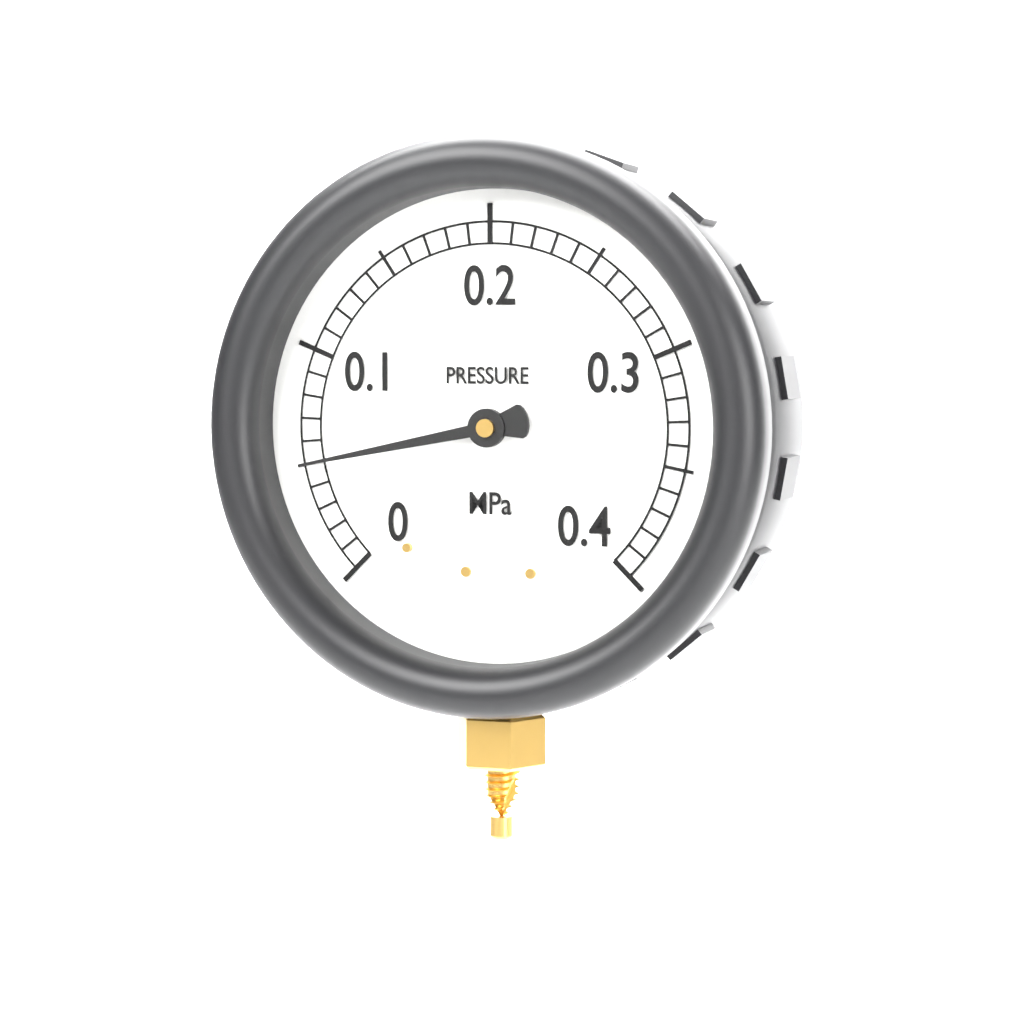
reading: 0.05 MPa
